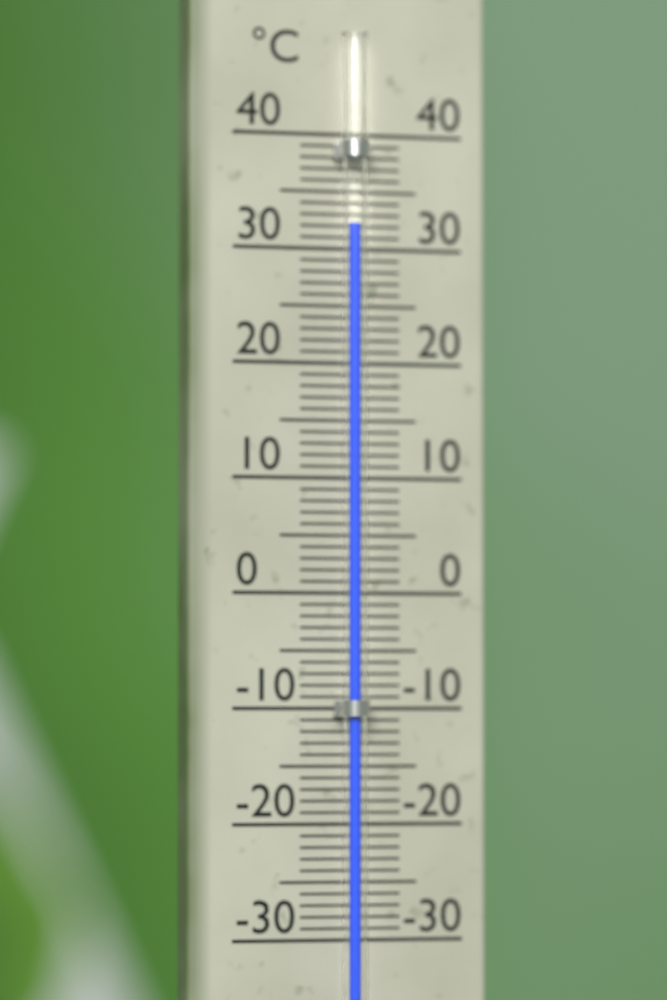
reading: 32 °C
